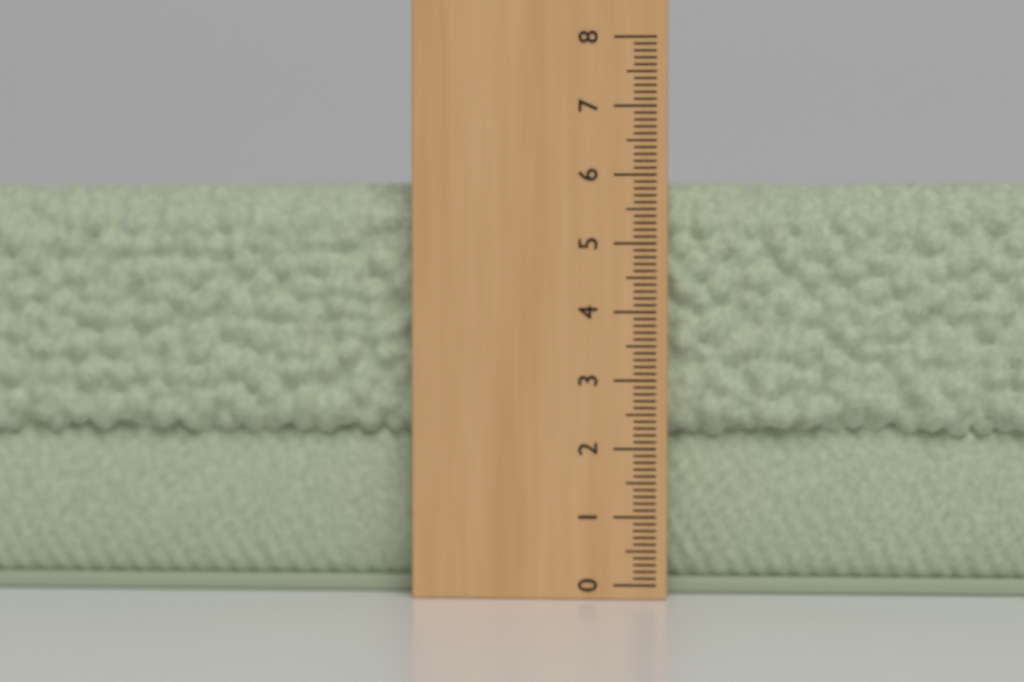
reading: 5.9 (no unit)
